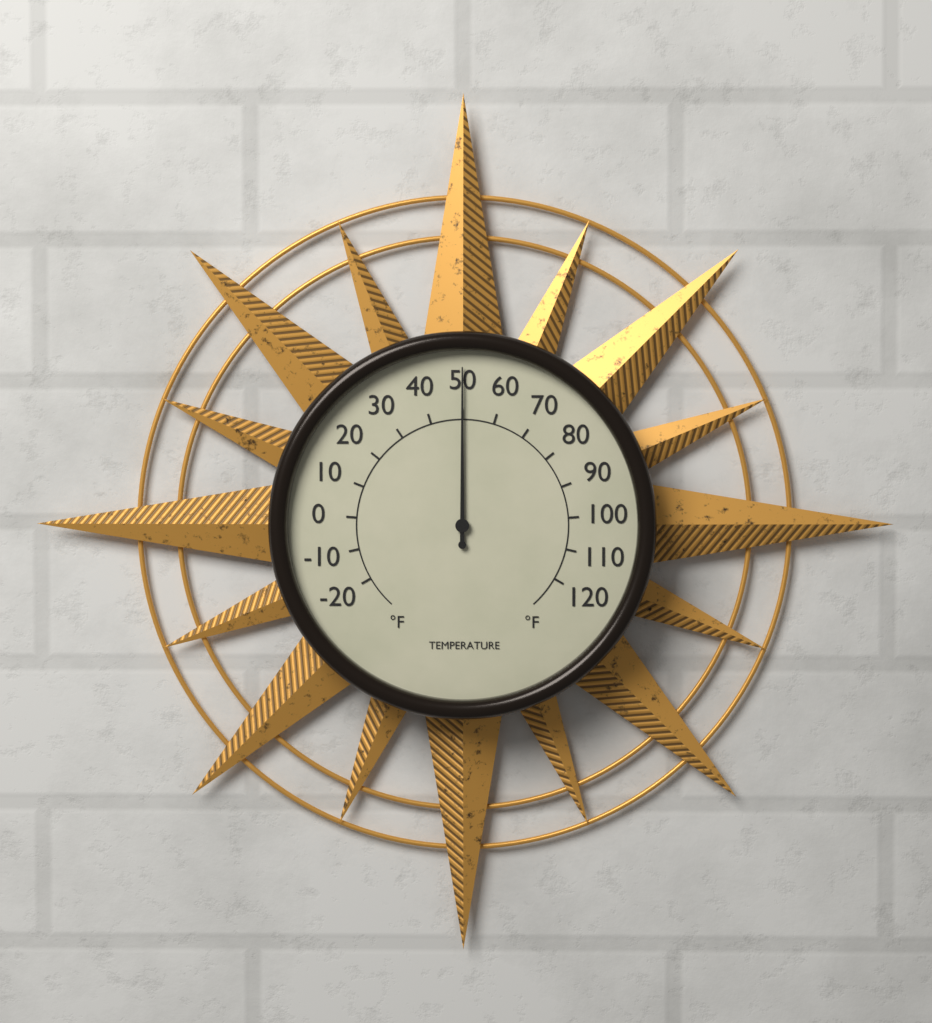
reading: 50 °F
